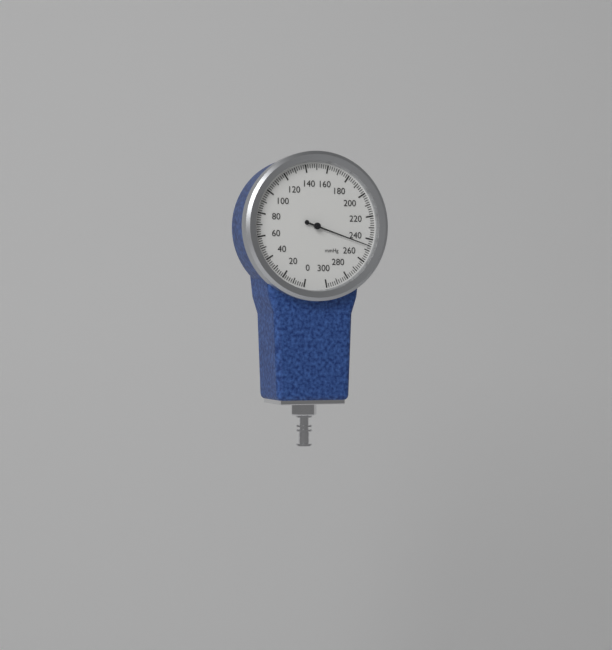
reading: 246 mmHg
